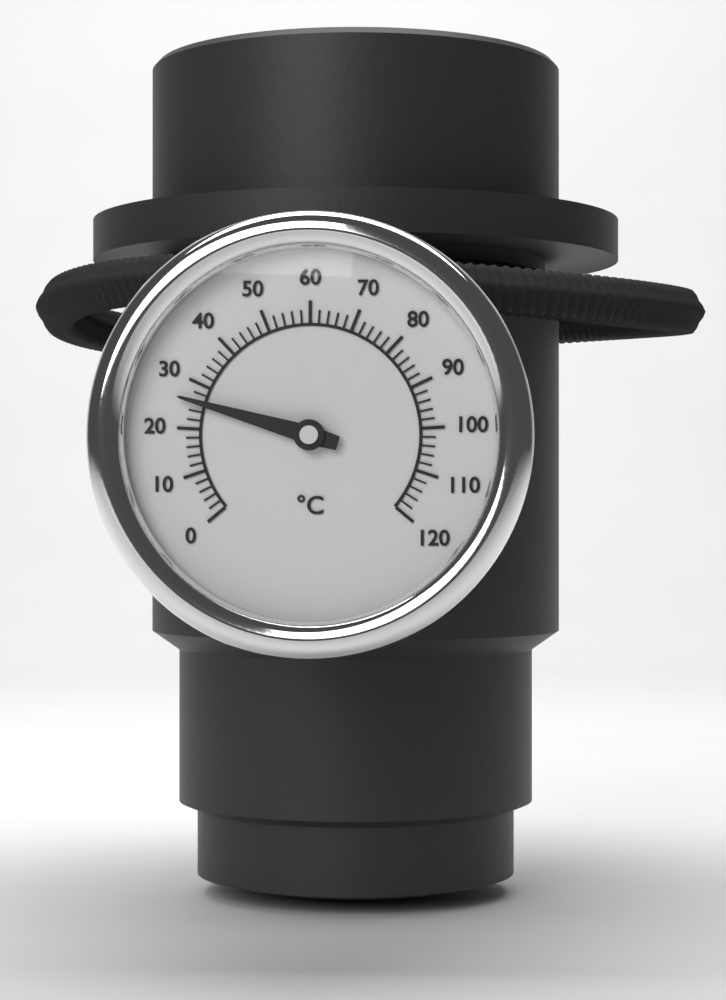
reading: 26 °C
